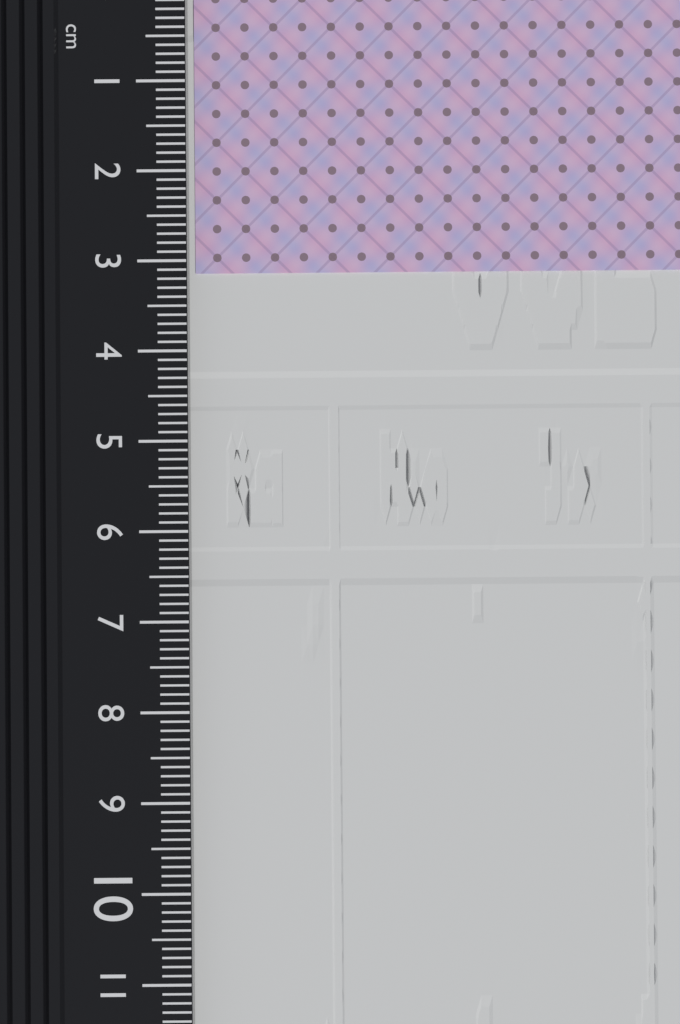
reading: 3.1 cm
